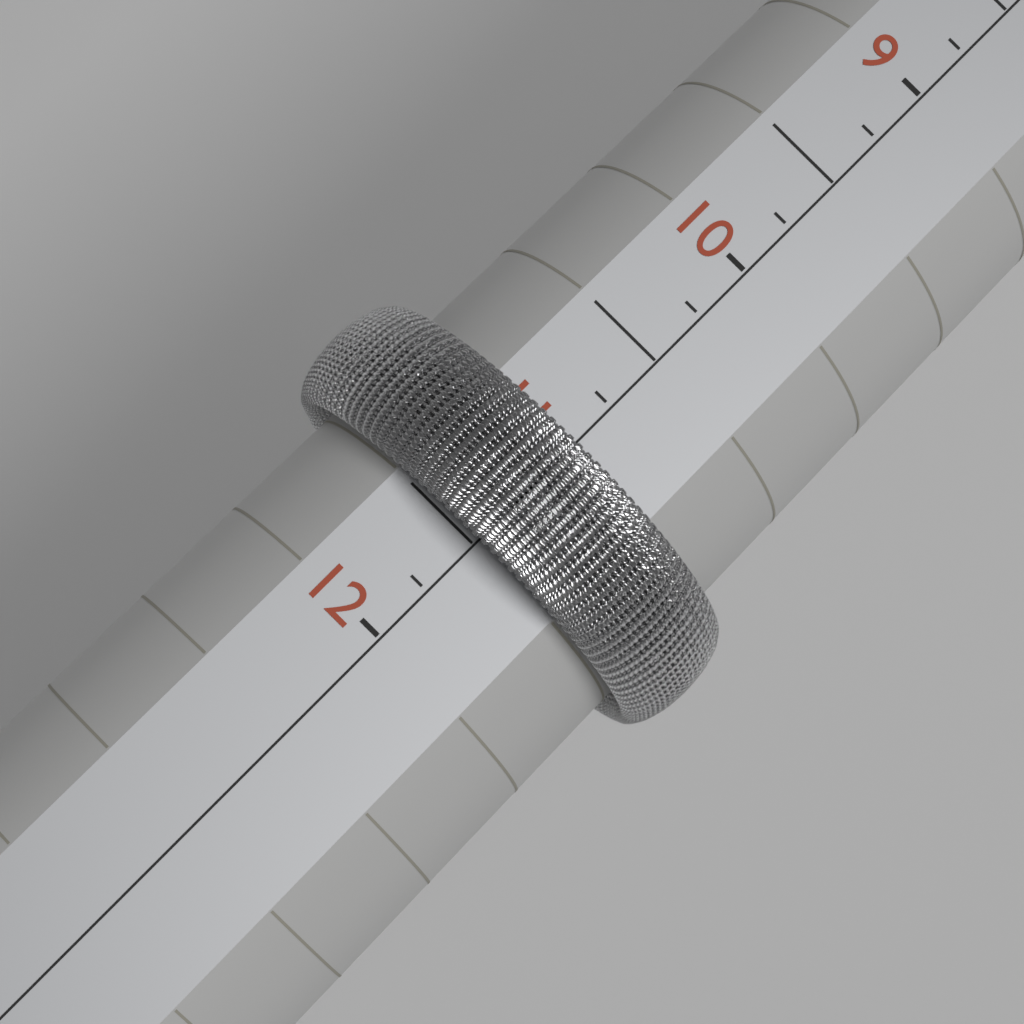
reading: 11.50 (no unit)
